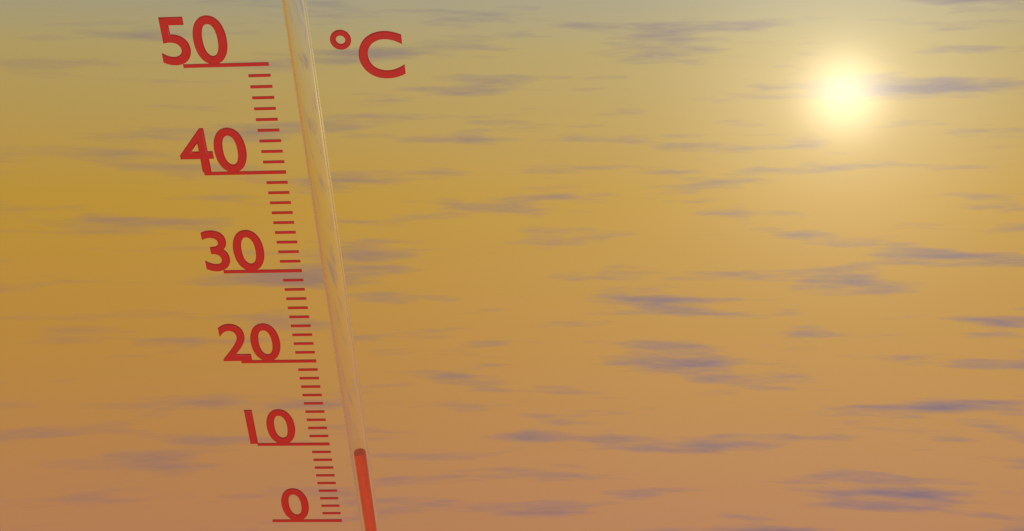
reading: 9 °C
